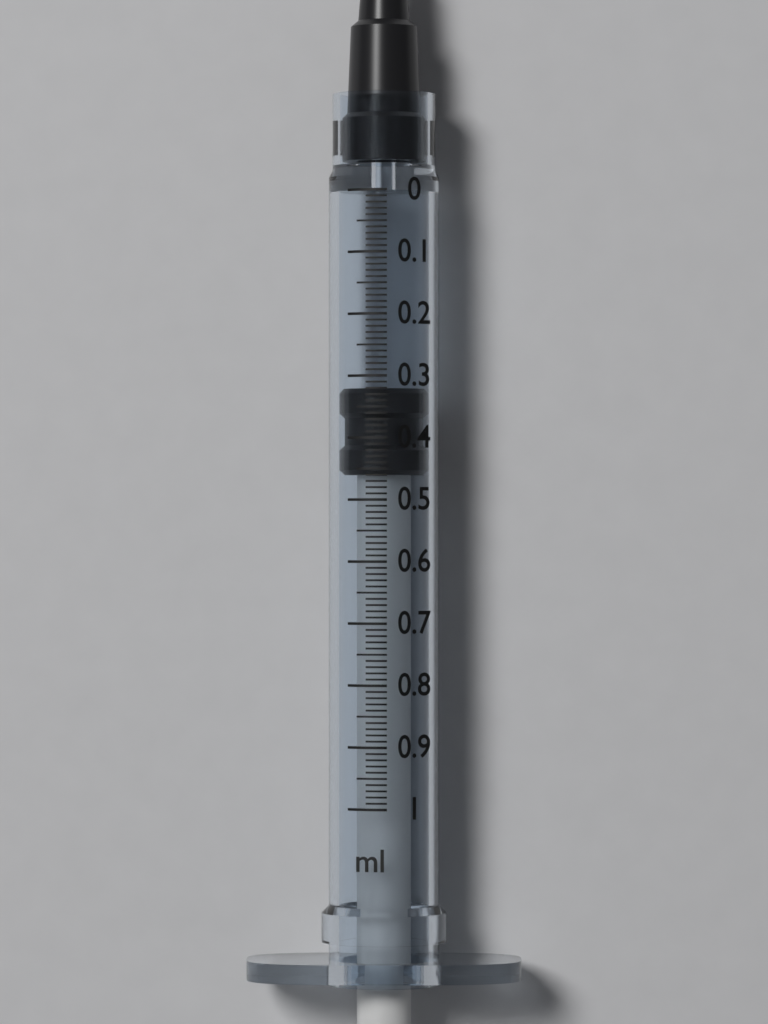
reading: 0.32 ml
